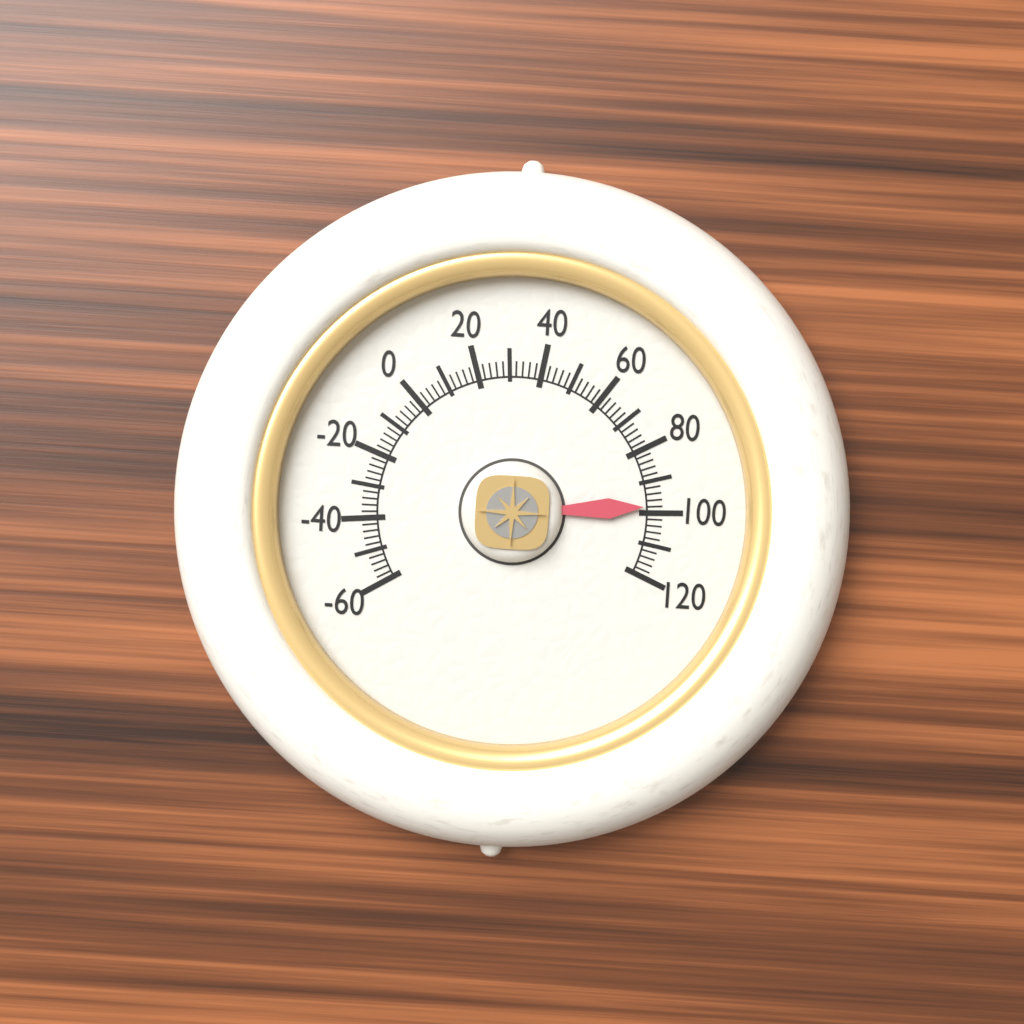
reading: 98 (no unit)
